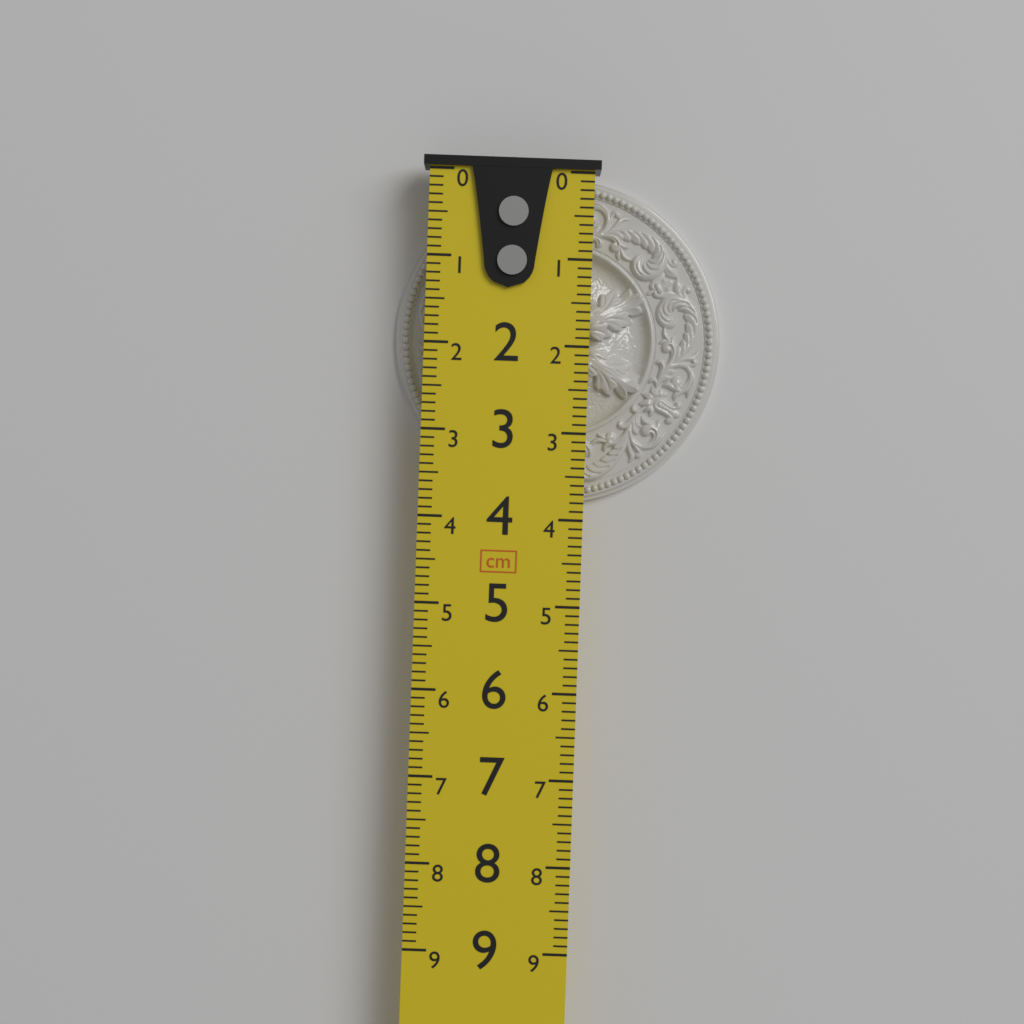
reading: 3.8 cm
